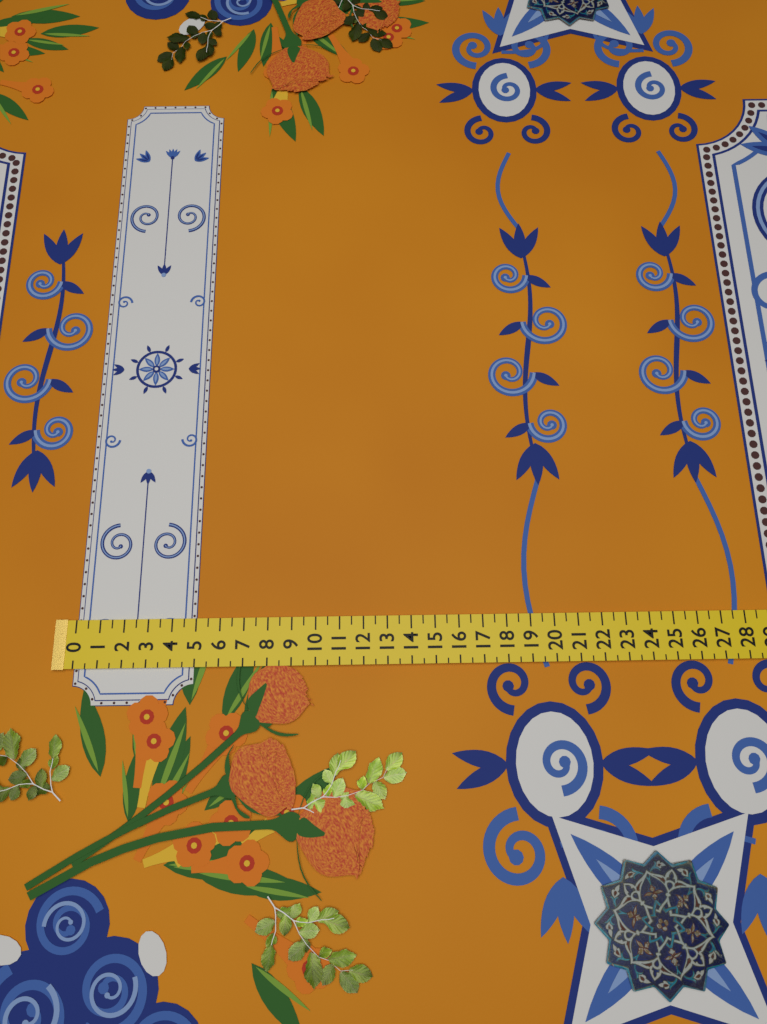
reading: 5.0 (no unit)
